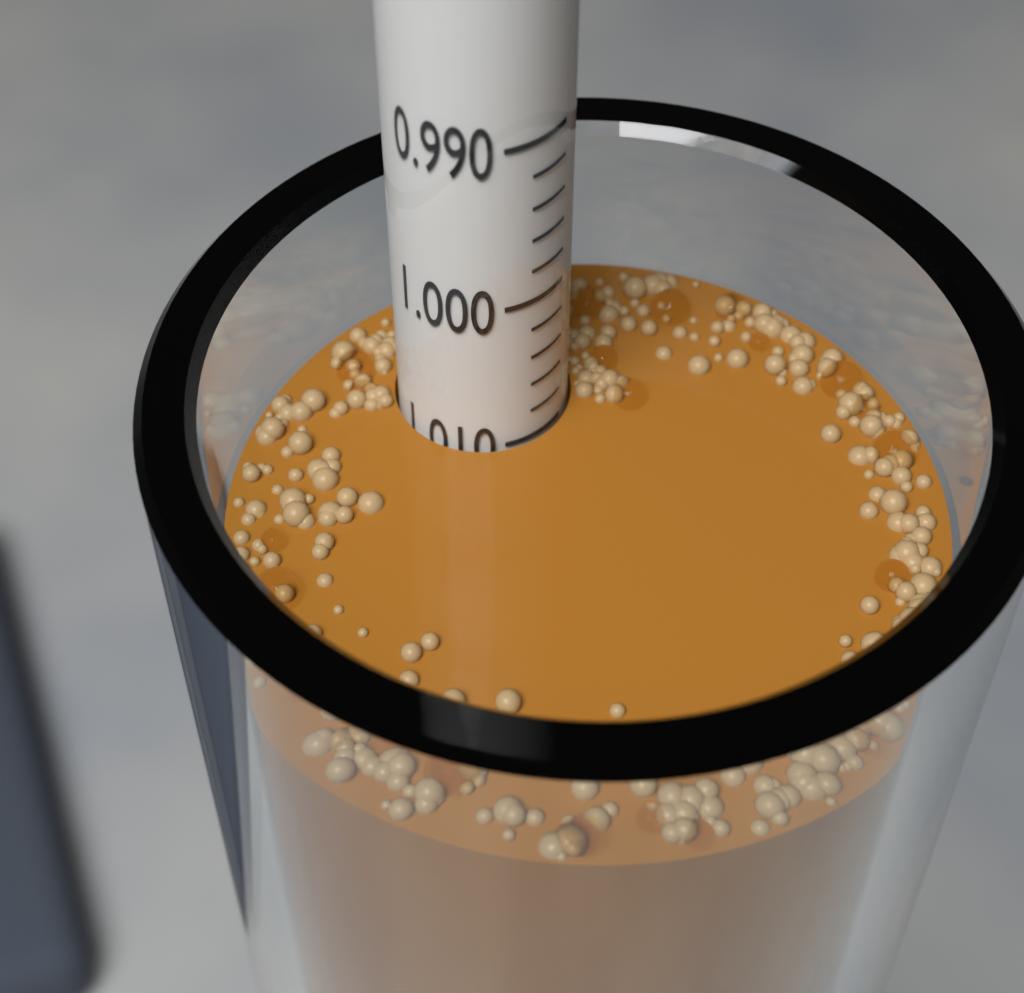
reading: 1.010 (no unit)
